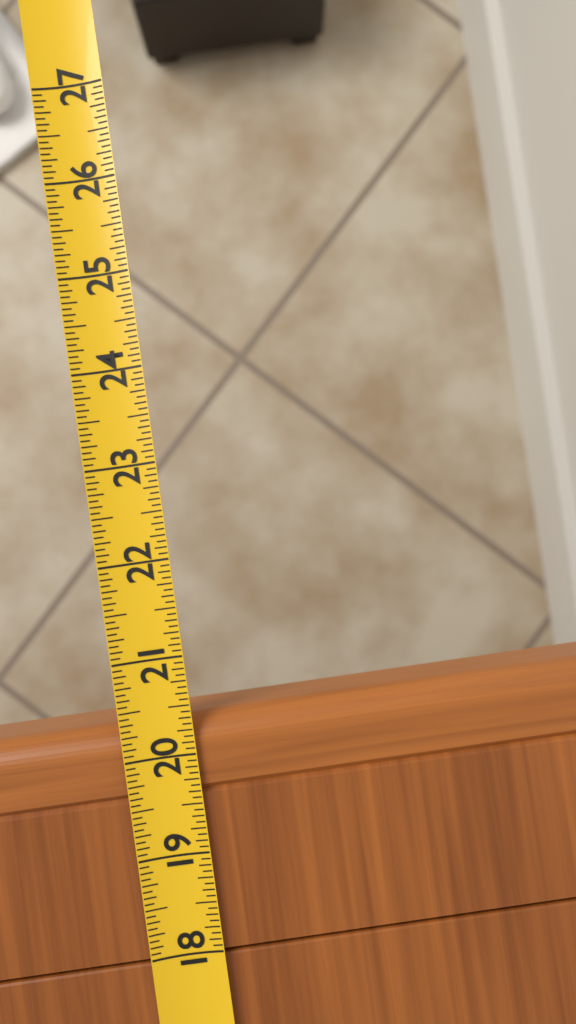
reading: 20.3750 (no unit)
